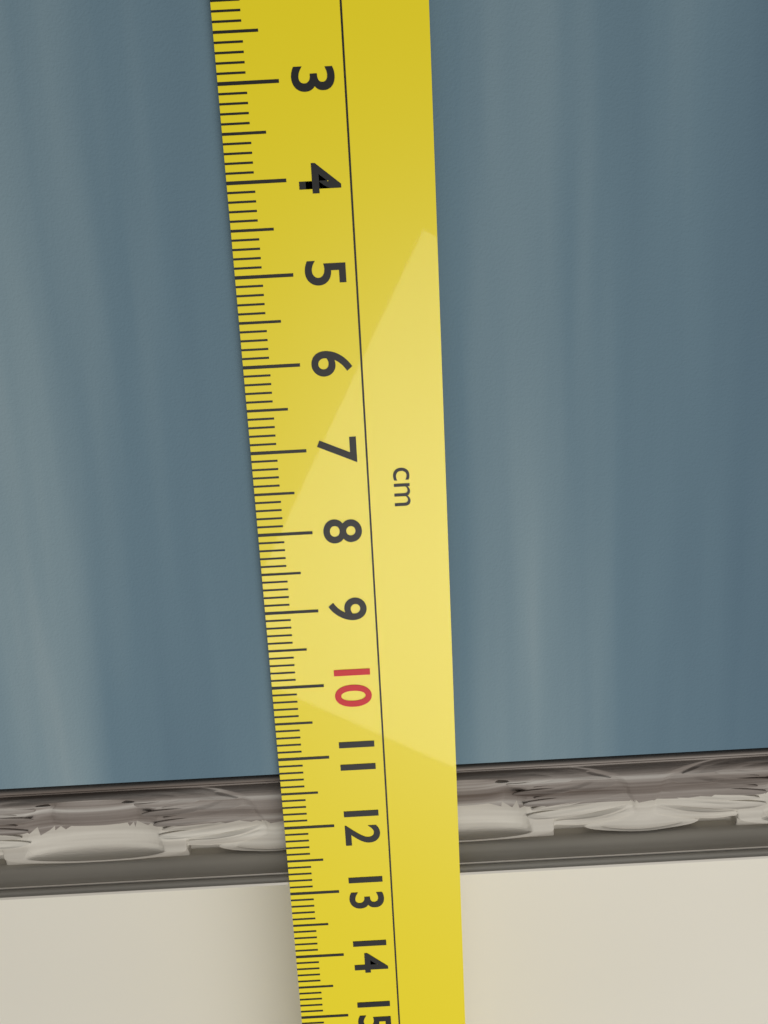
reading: 12.9 cm
